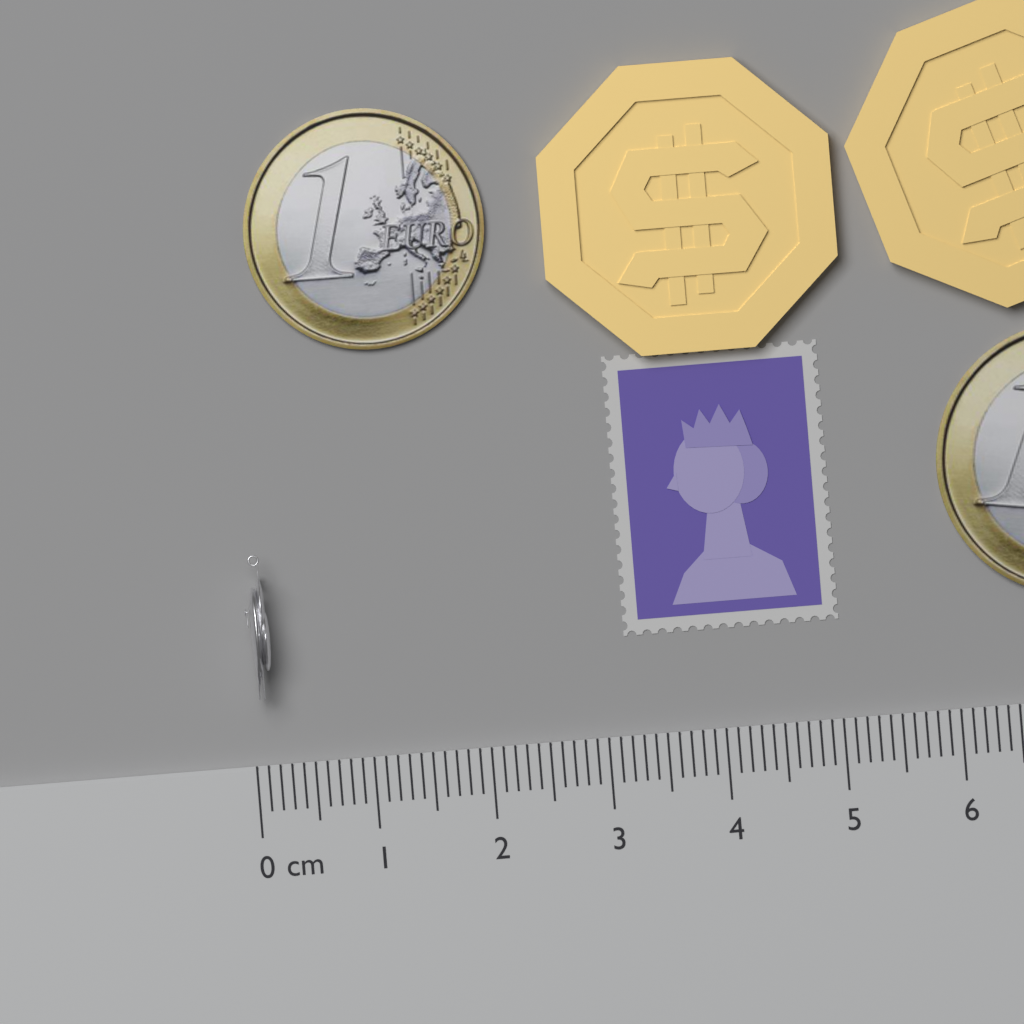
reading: 0.2 cm
